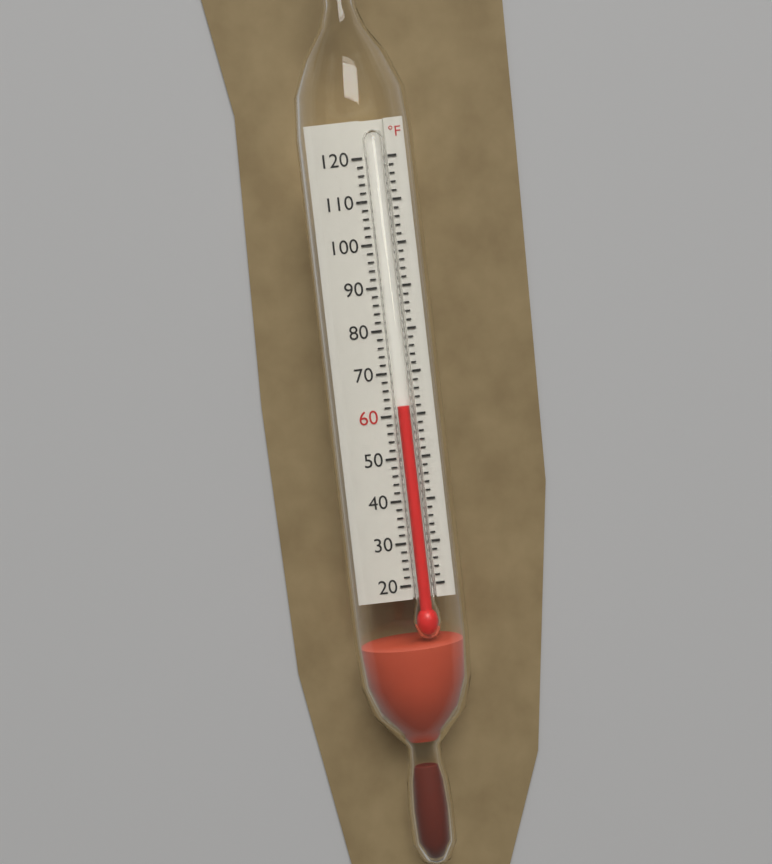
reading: 62 °F
